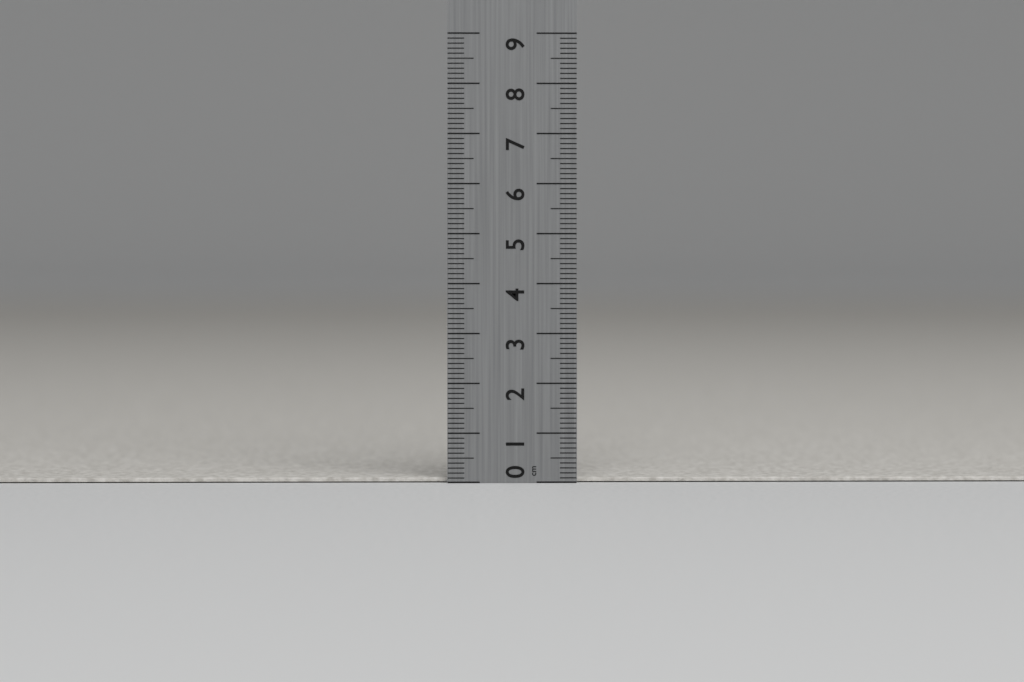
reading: 0.1 cm
